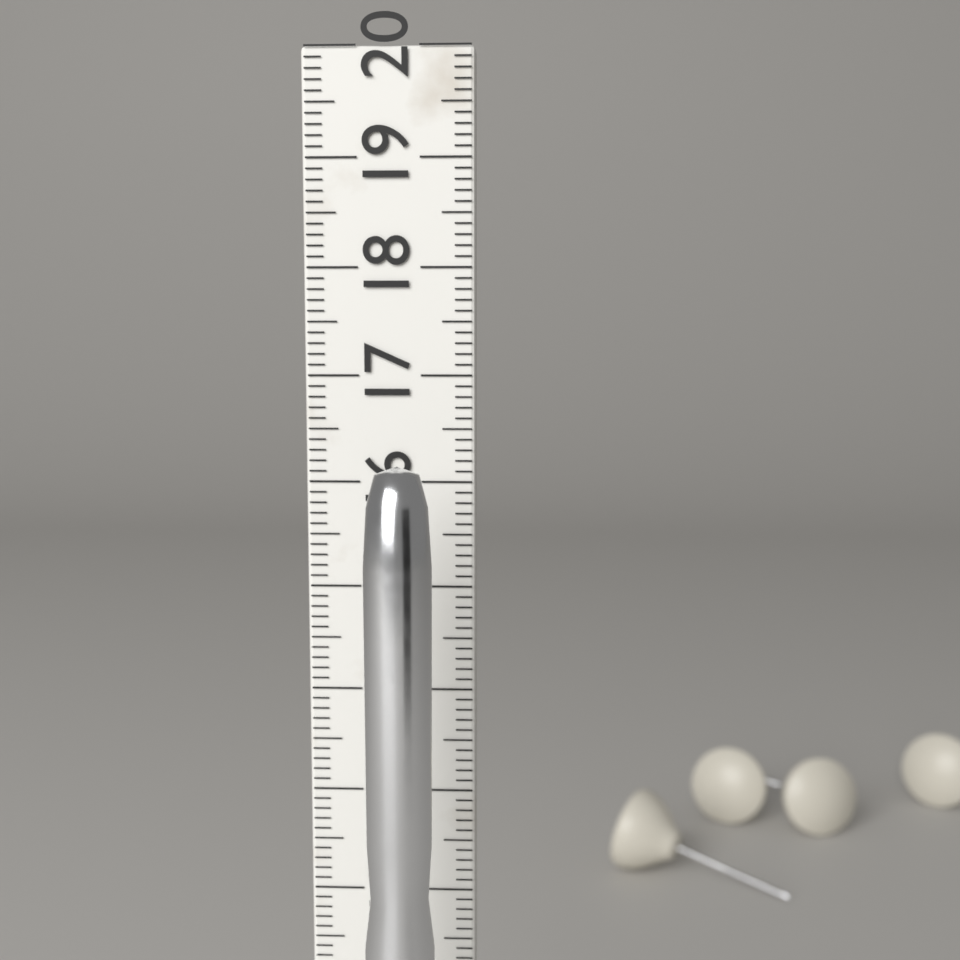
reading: 16.3 cm
